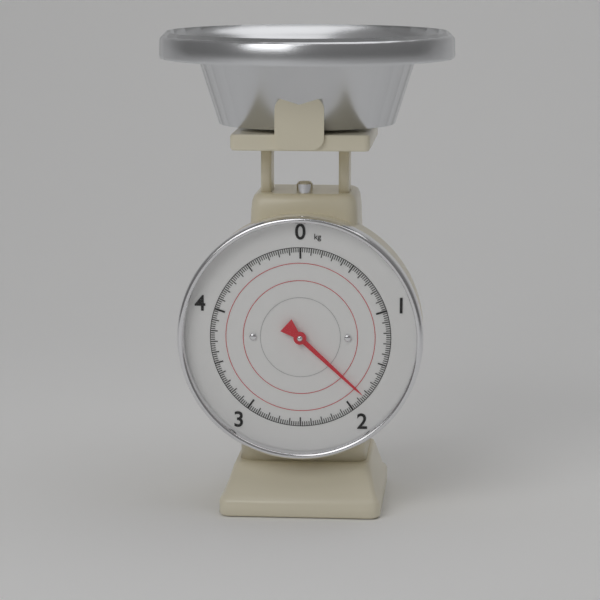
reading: 1.84 kg
